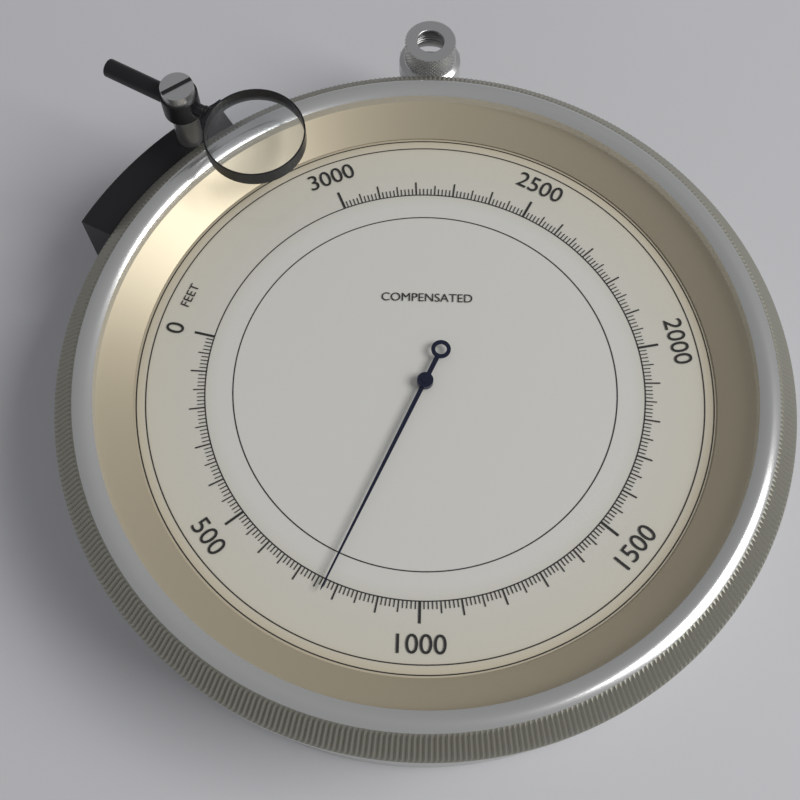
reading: 770 feet
